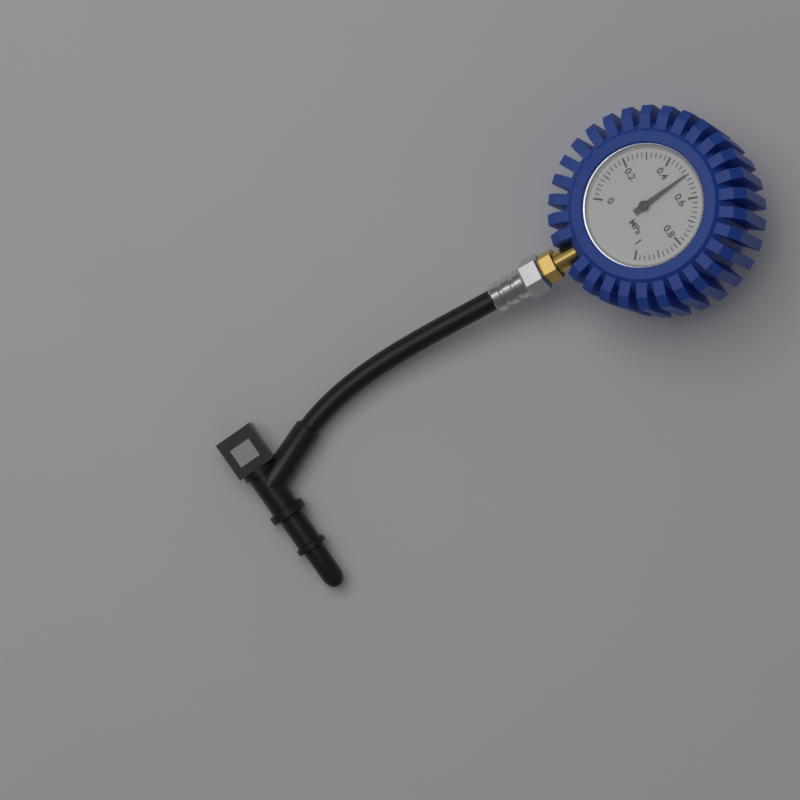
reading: 0.50 MPa
